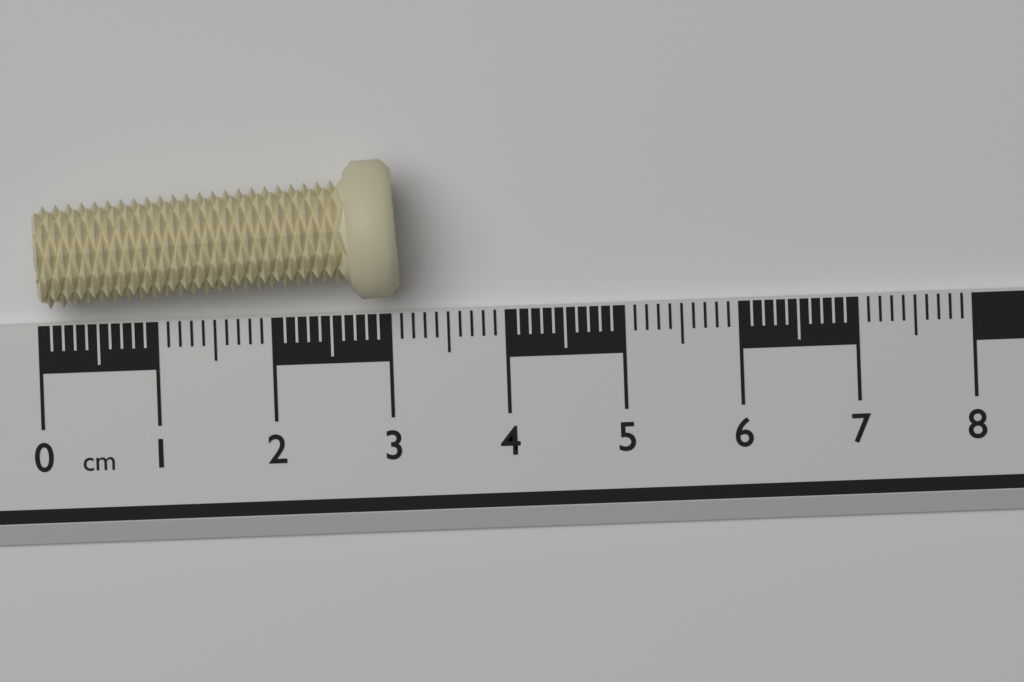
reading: 3.1 cm
